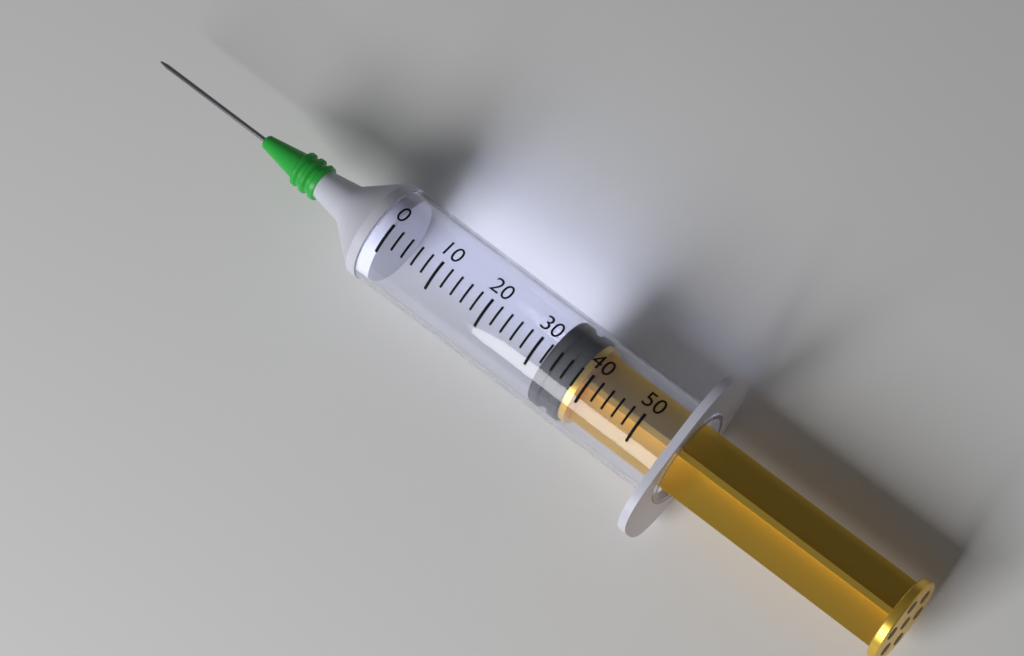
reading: 32 (no unit)
